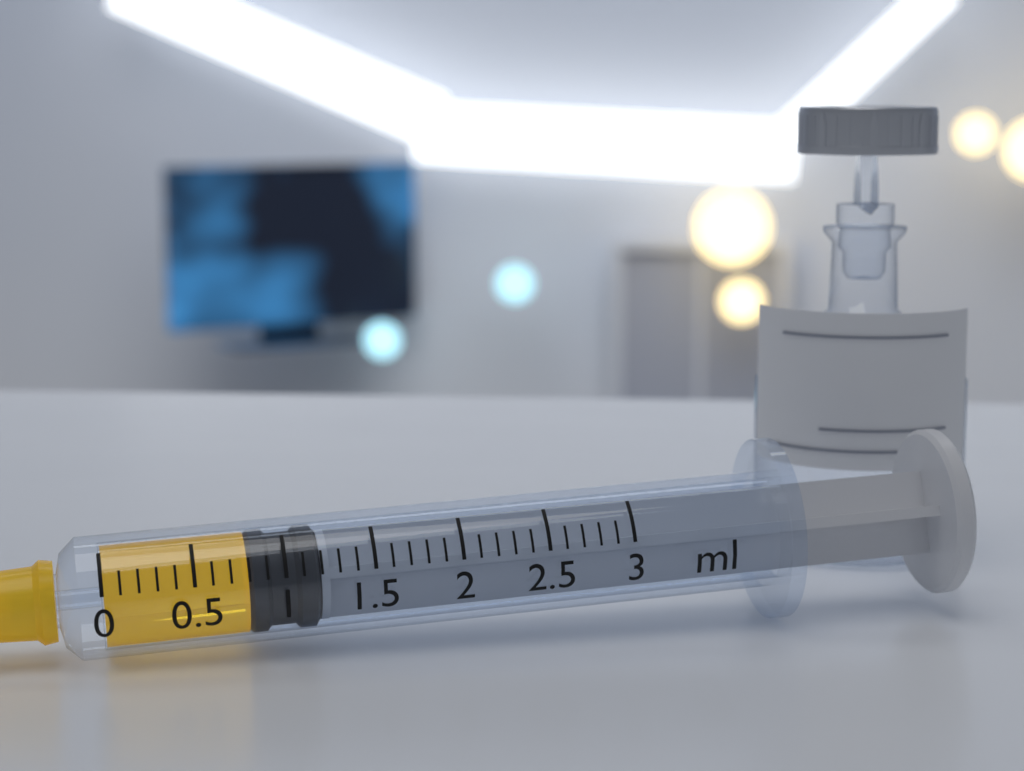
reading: 0.8 ml
